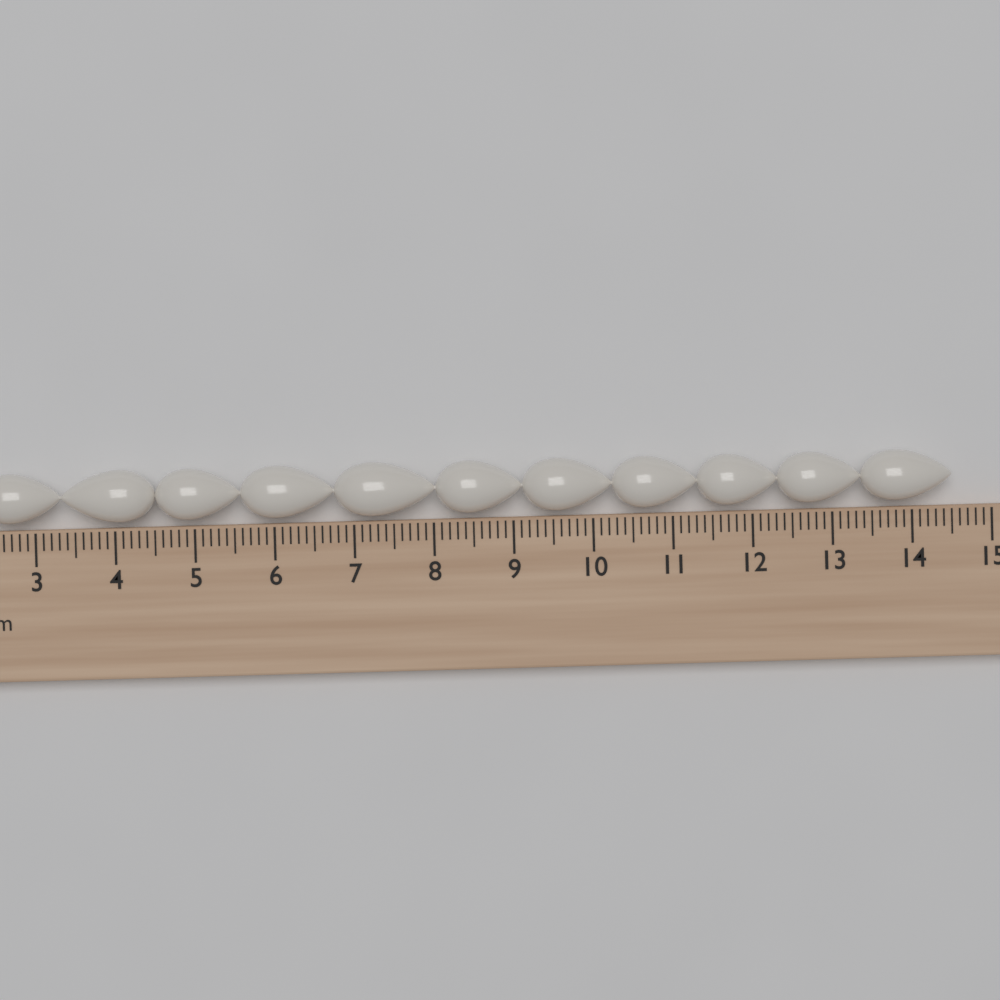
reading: 14.5 cm
